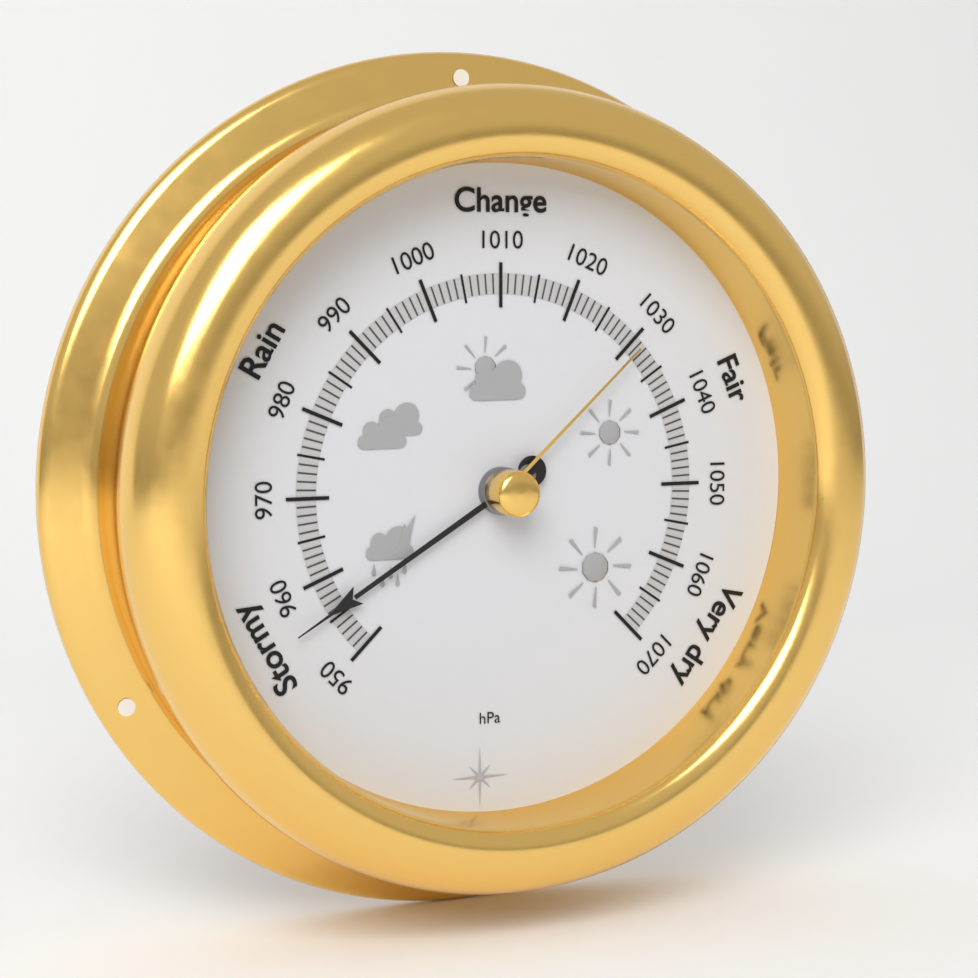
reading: 956 hPa
